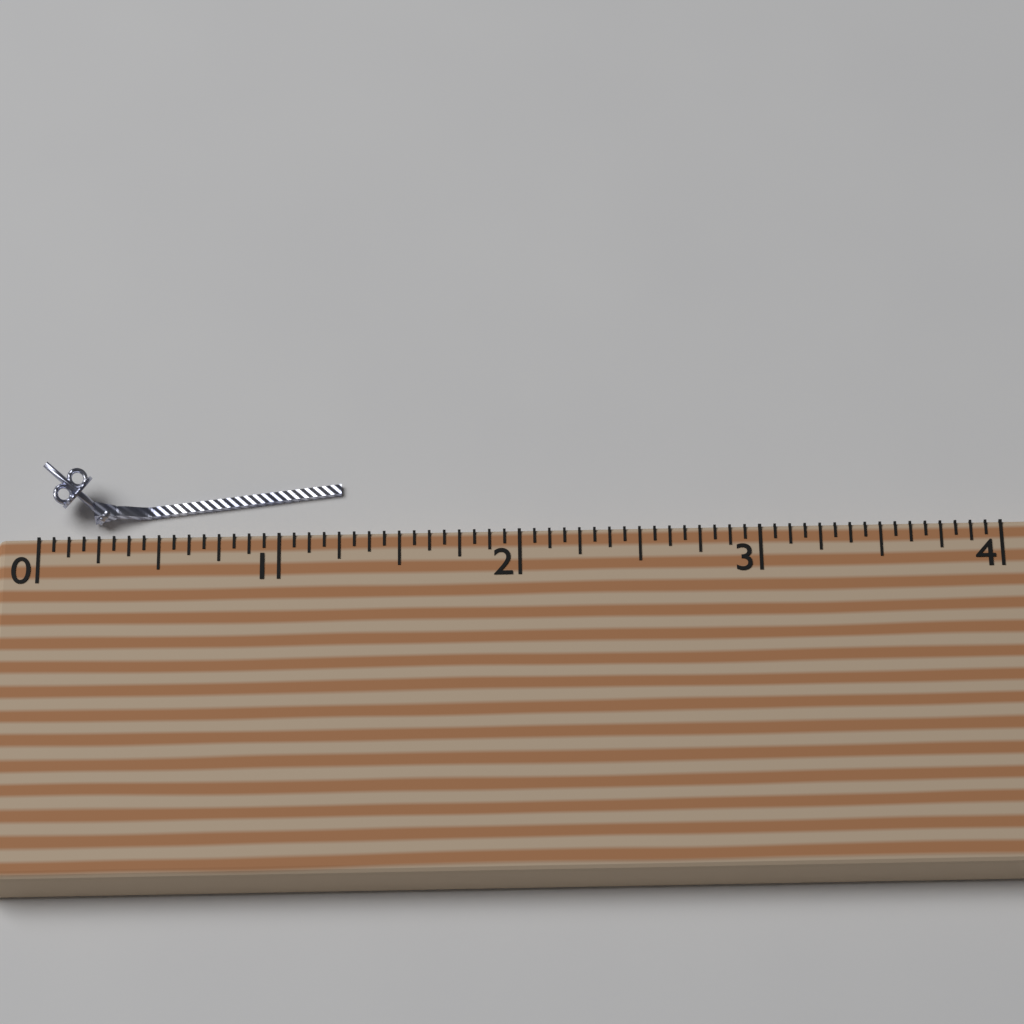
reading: 1.2500 (no unit)
